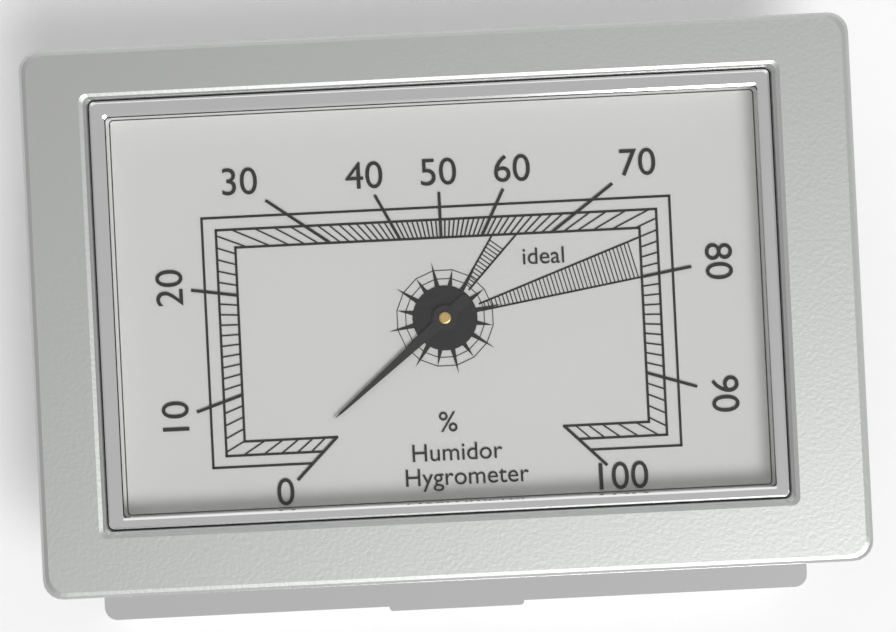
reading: 2 %
